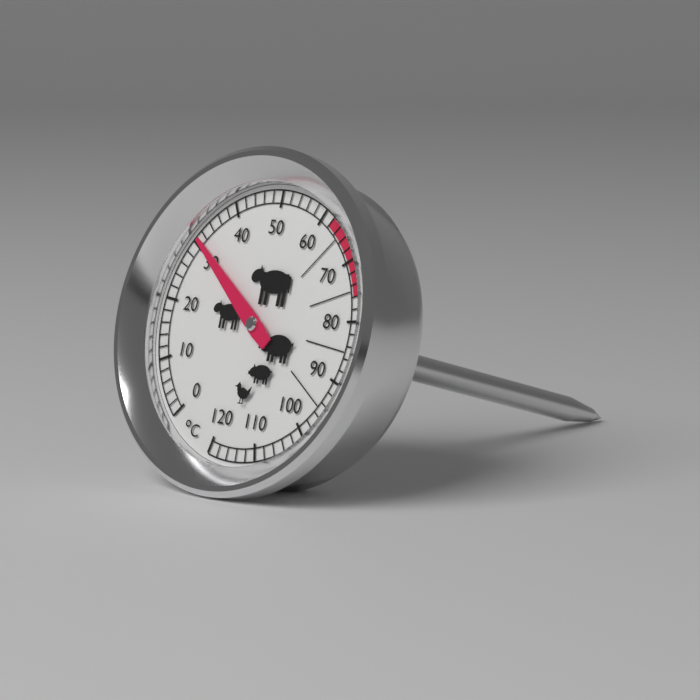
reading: 31 °C
